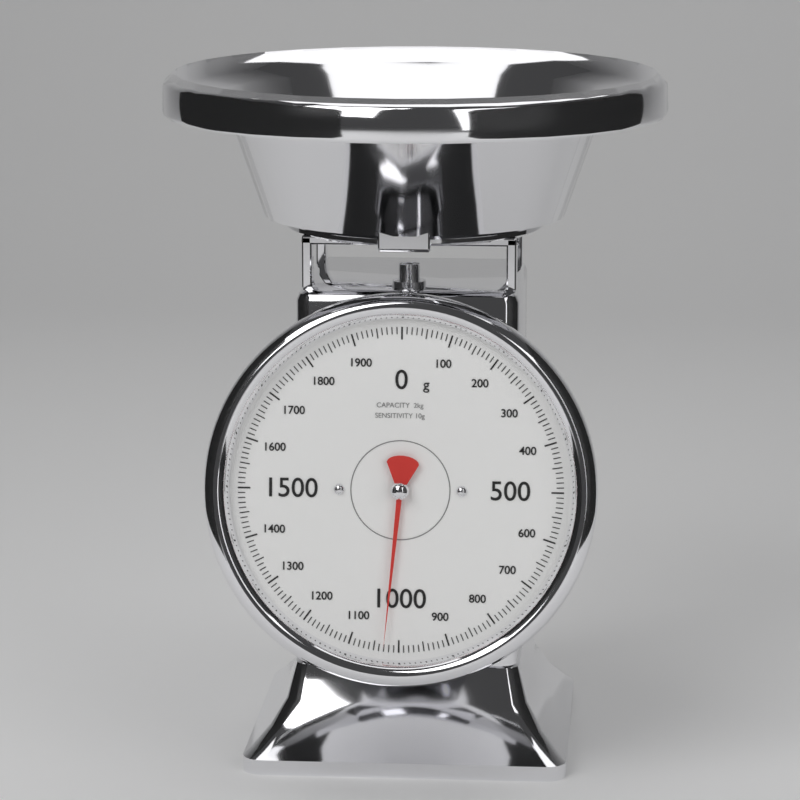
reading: 1030 g
